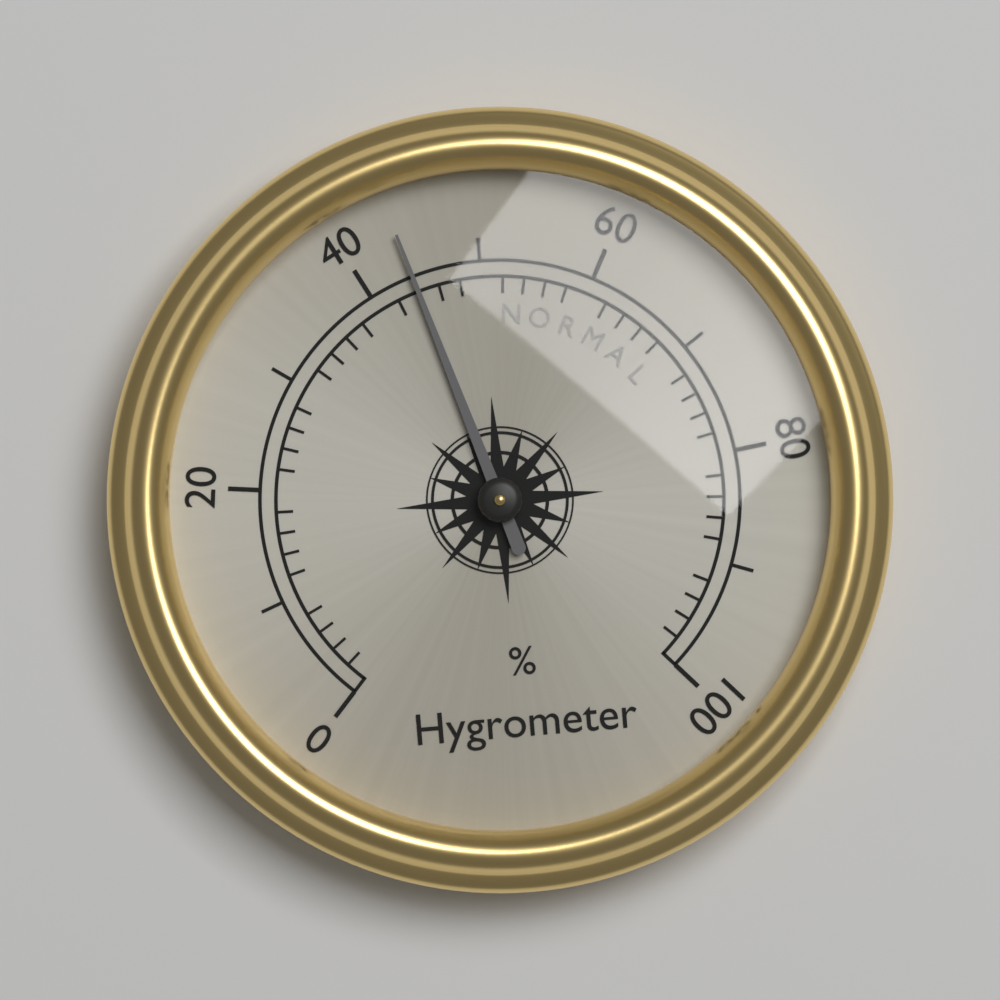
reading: 44 %
